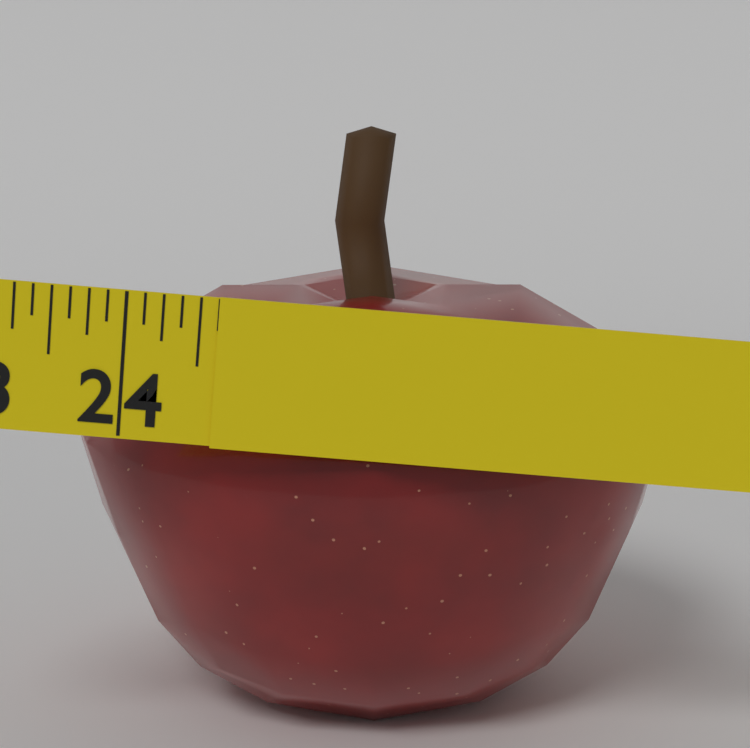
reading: 24.625 in
